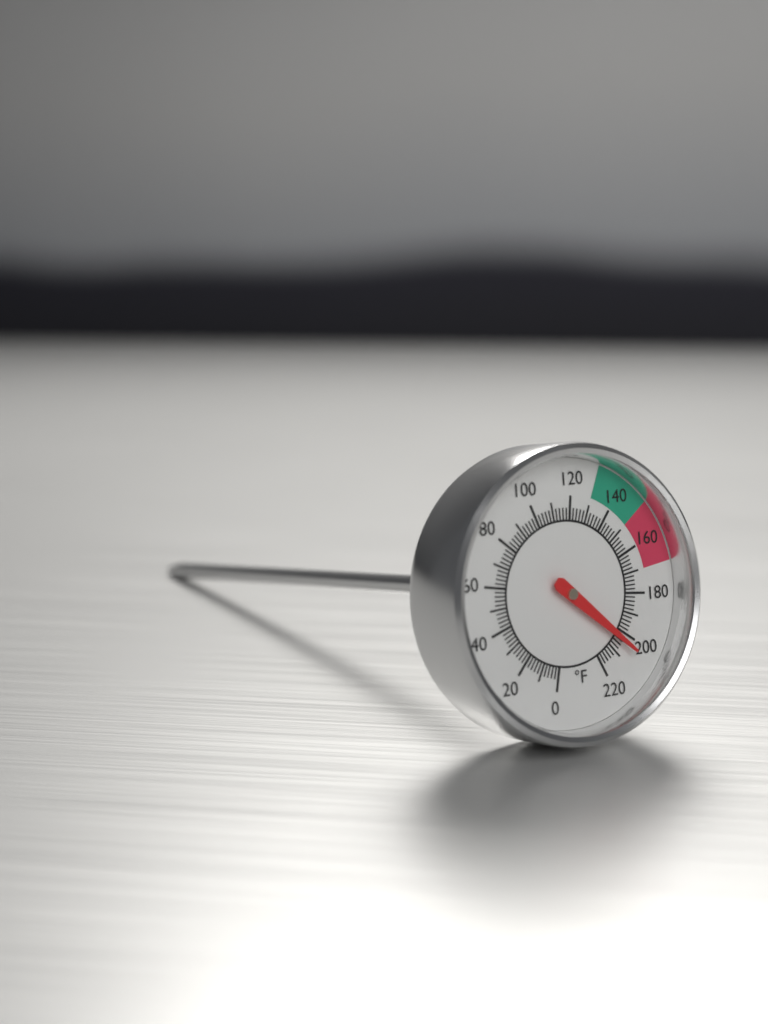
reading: 204 °F
